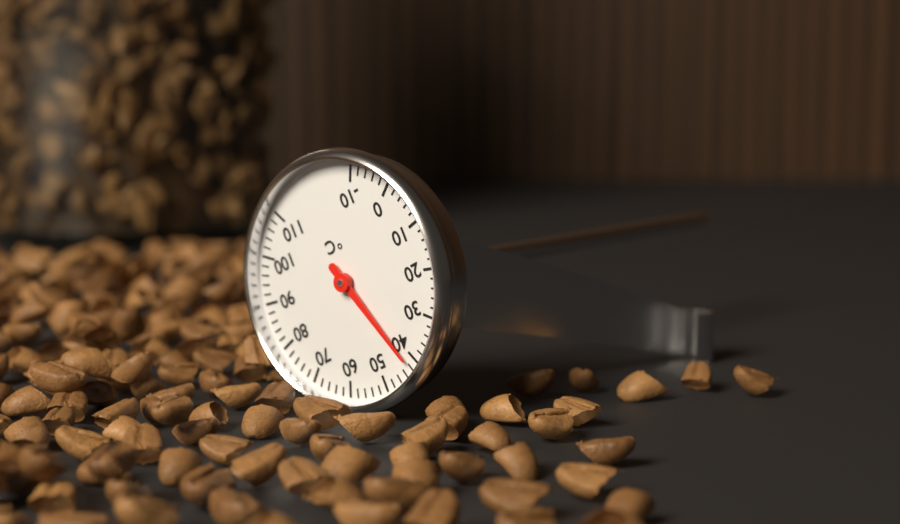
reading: 42 °C
